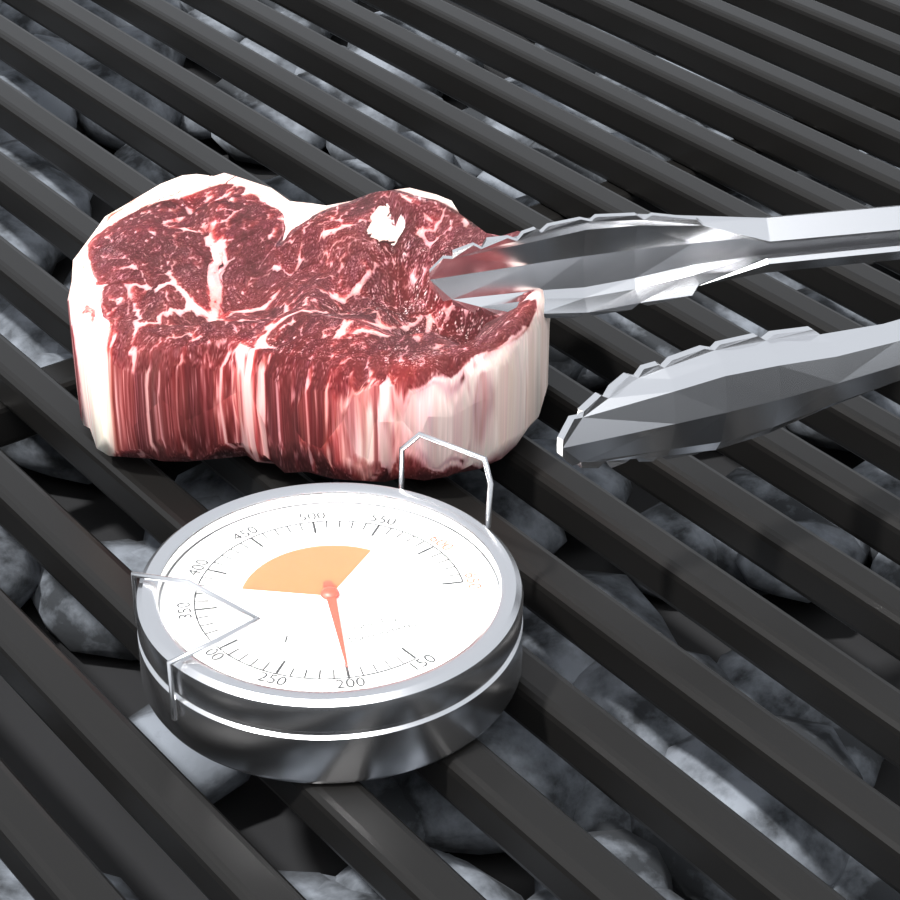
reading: 200 °F
